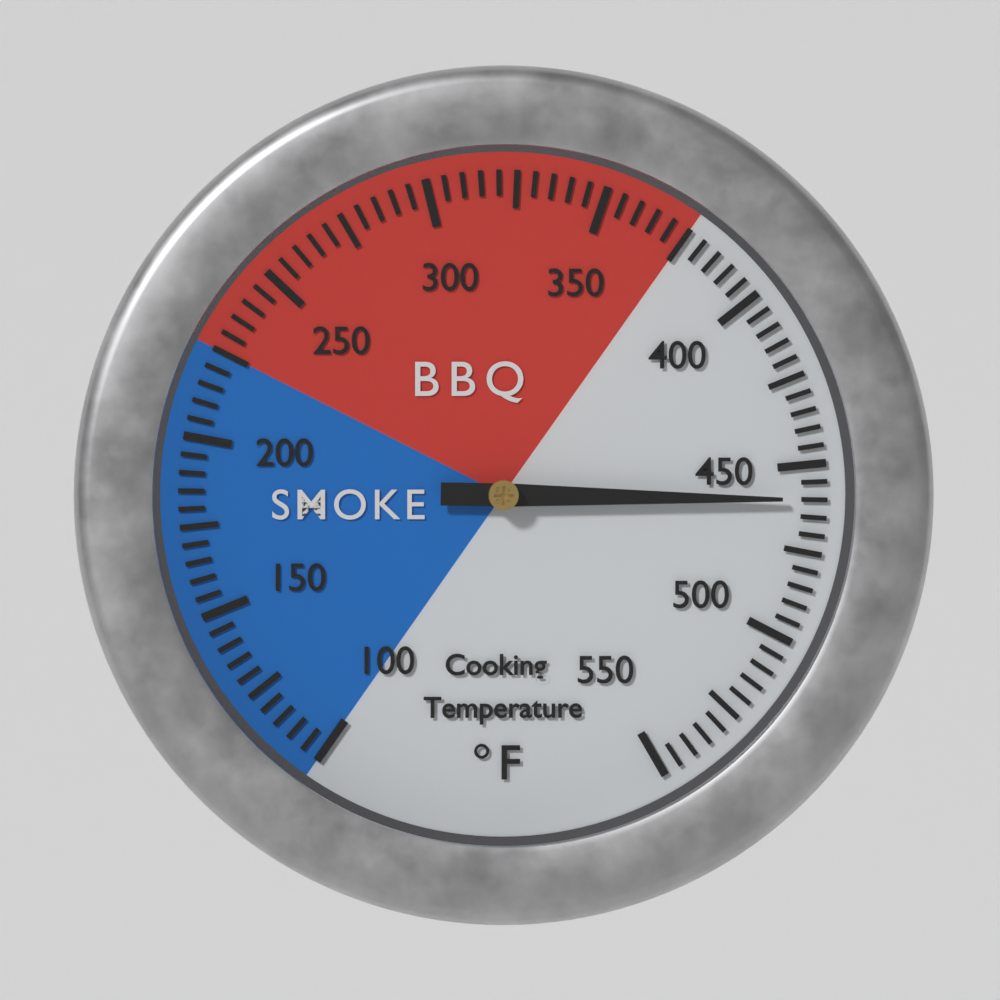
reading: 460 °F
